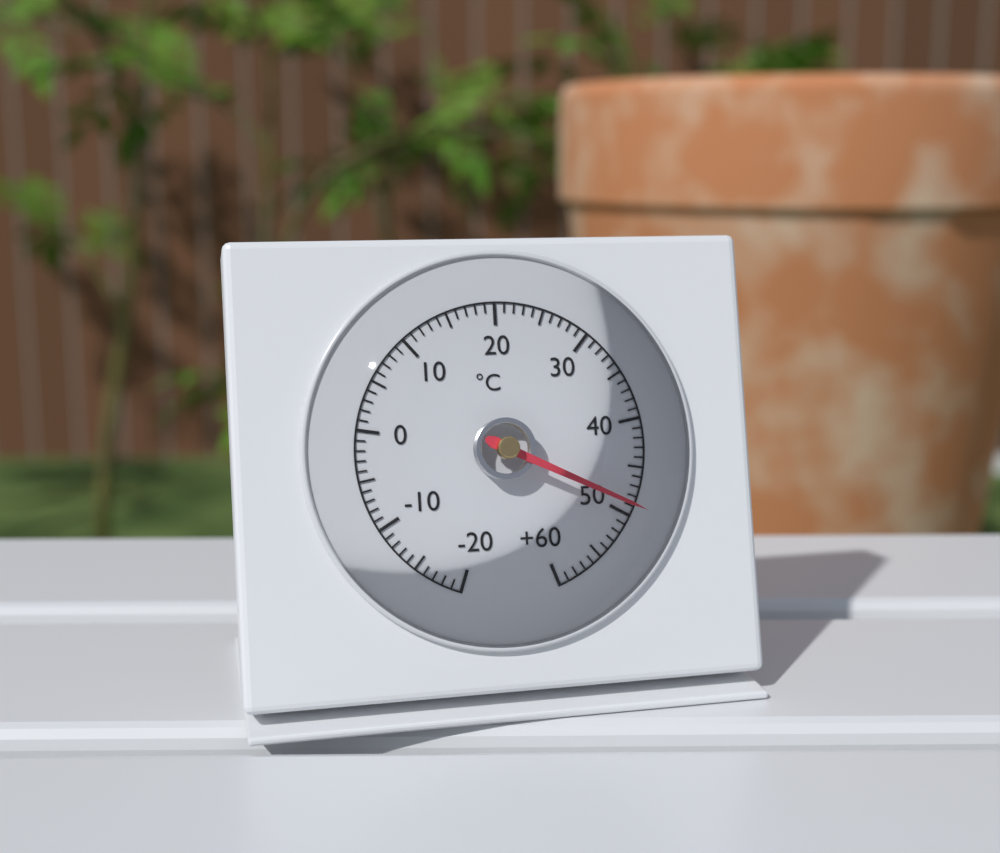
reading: 49 °C
